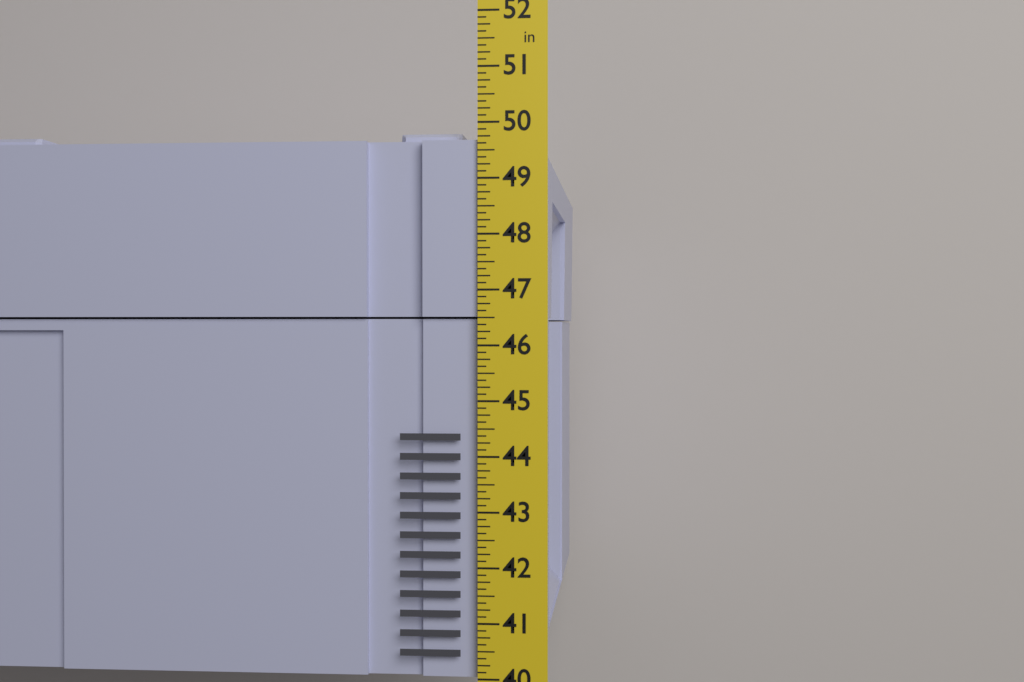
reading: 49.875 in
